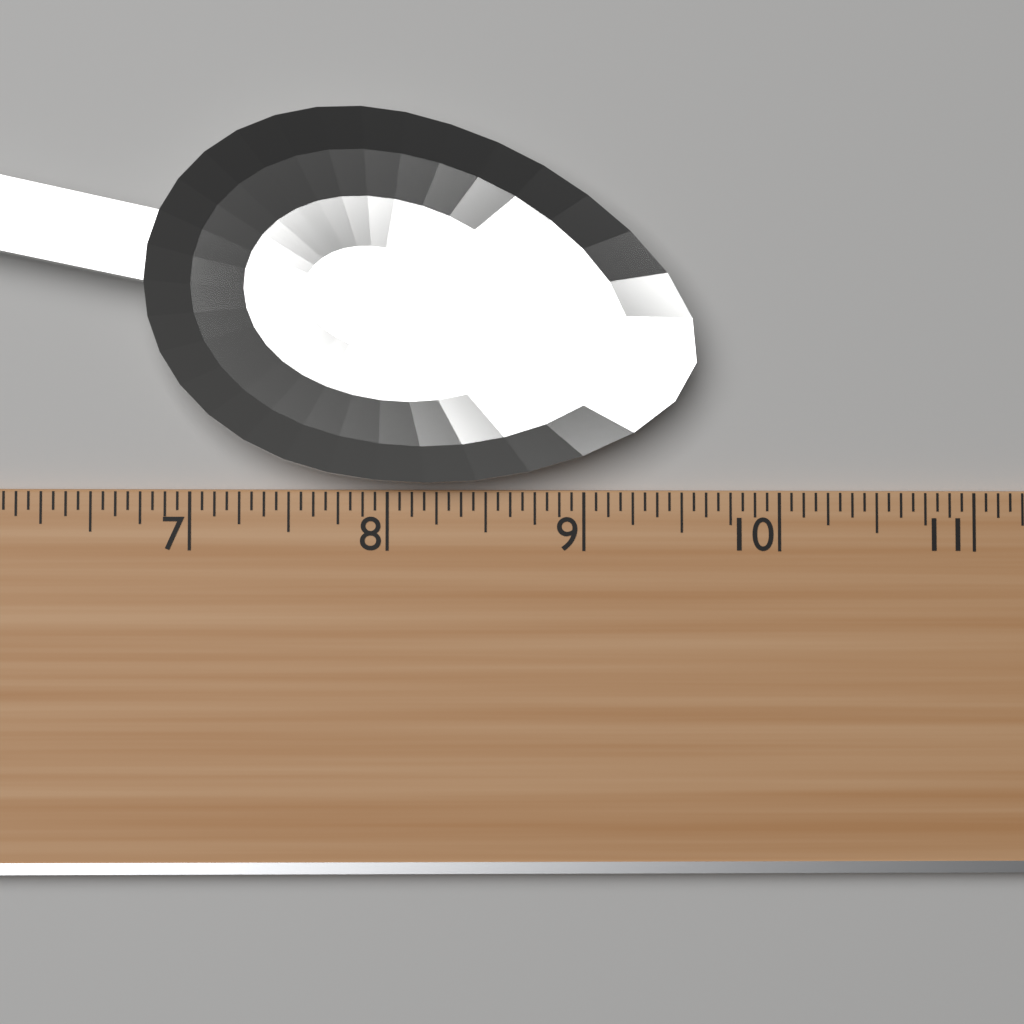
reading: 9.5625 (no unit)
